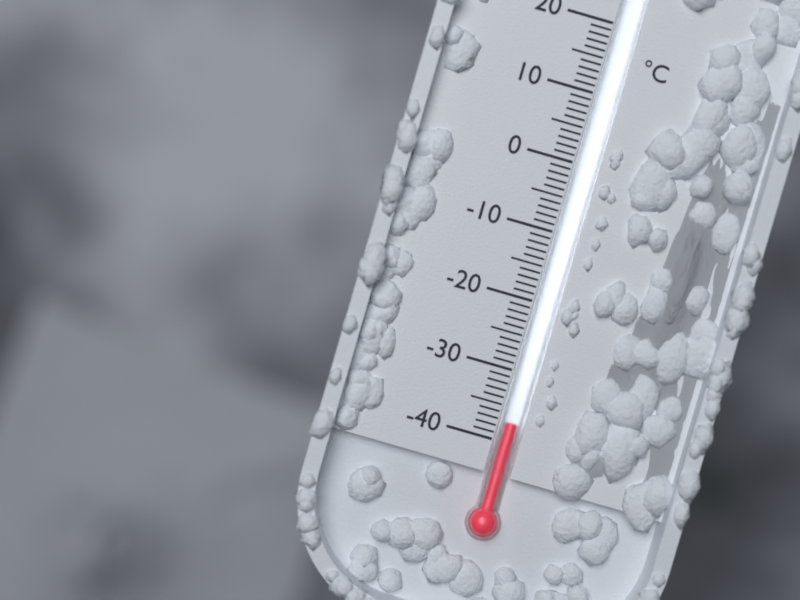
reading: -37 °C
